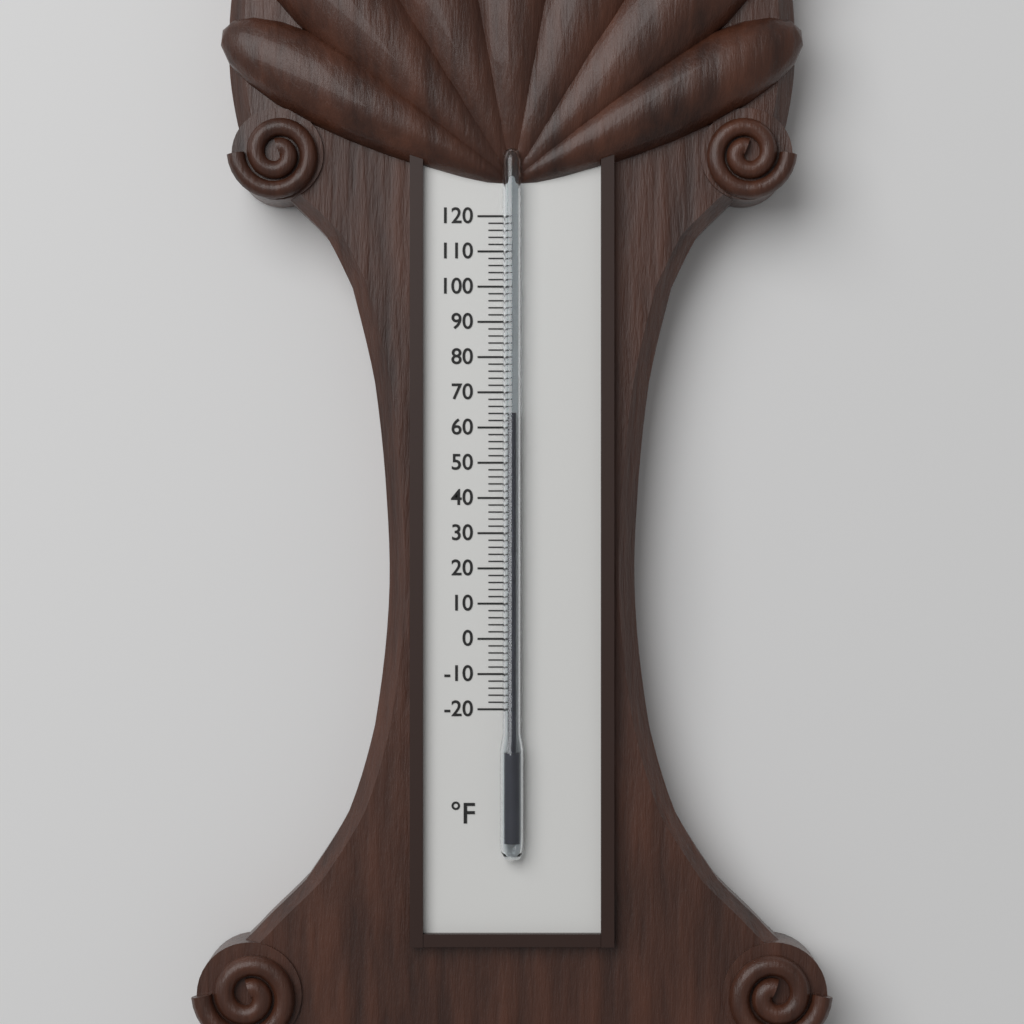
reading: 64 °F
